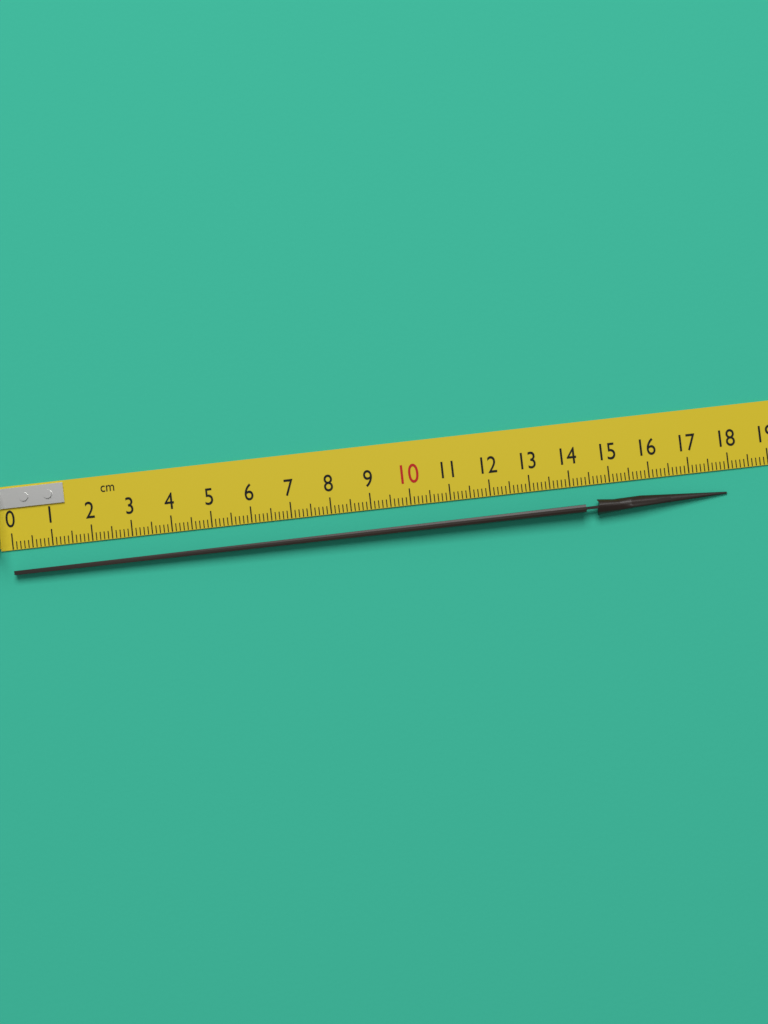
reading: 17.9 cm
